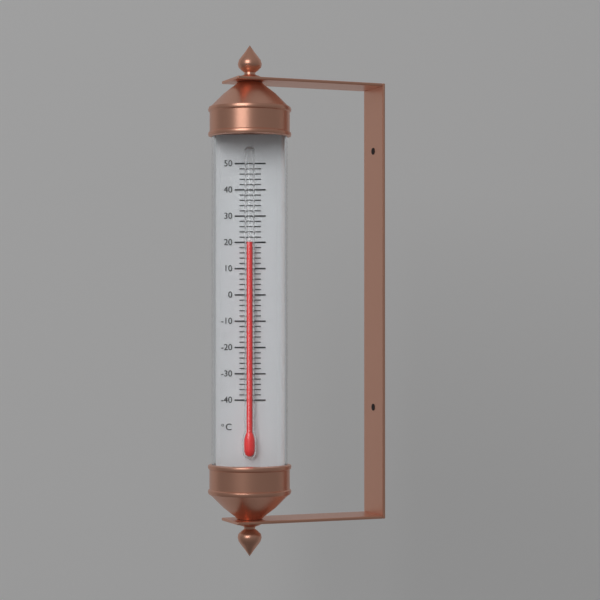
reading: 20 °C
